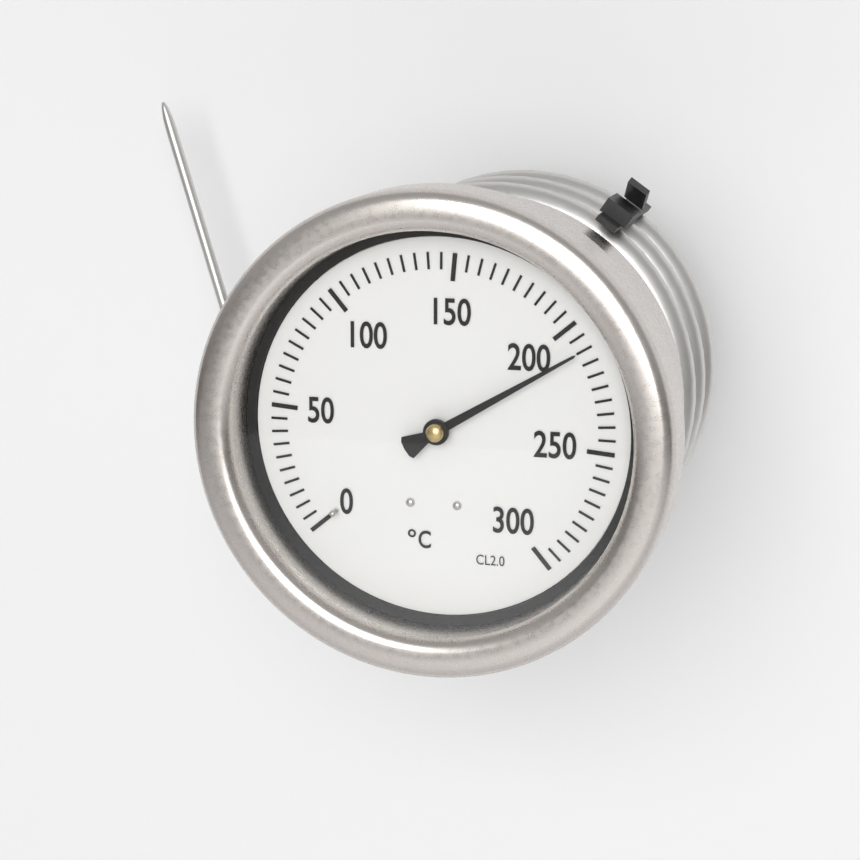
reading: 210 °C
